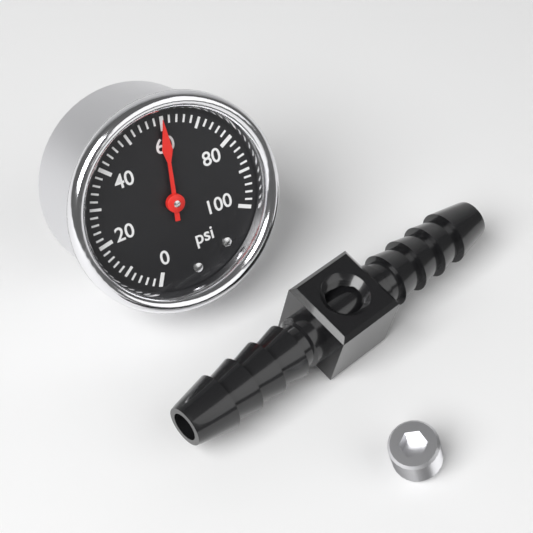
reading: 60 psi
